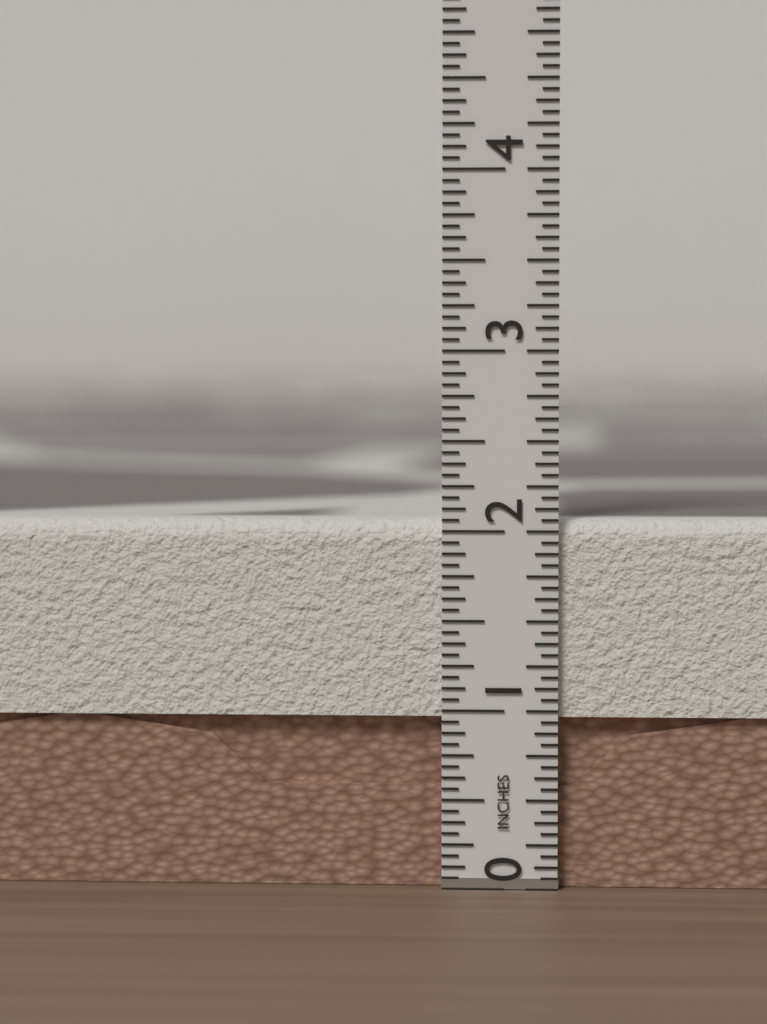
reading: 2.0625 in
